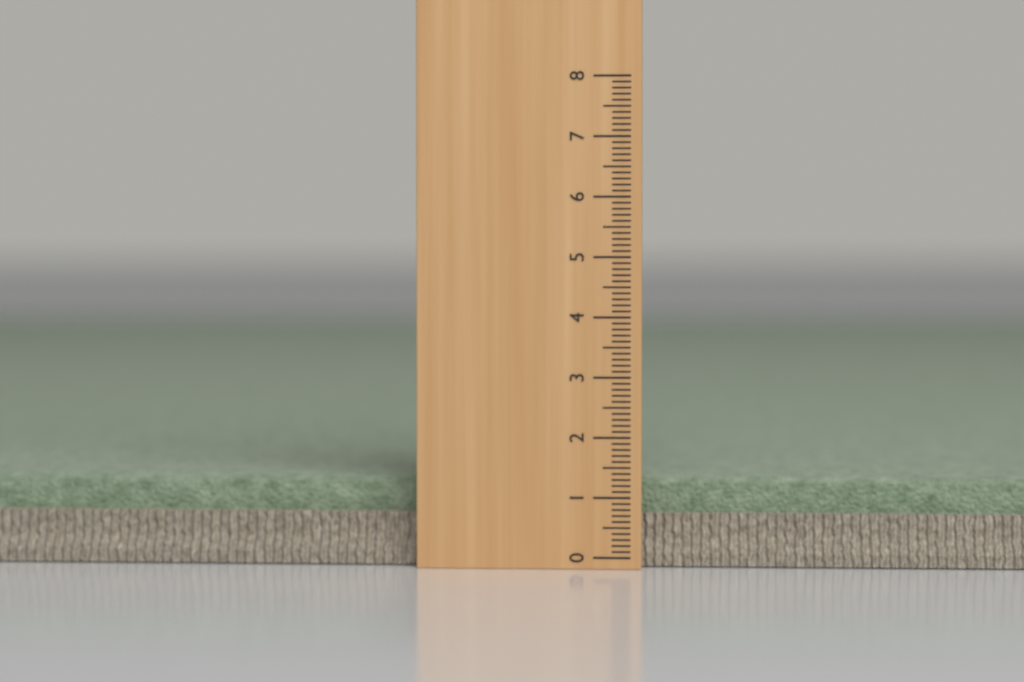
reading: 1.3 (no unit)
